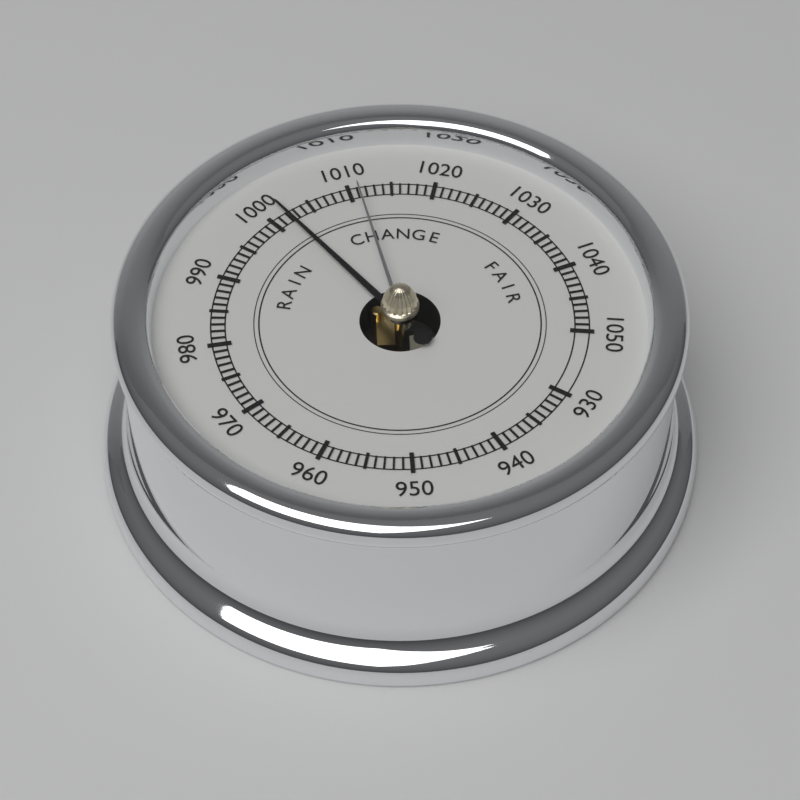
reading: 1002 (no unit)
